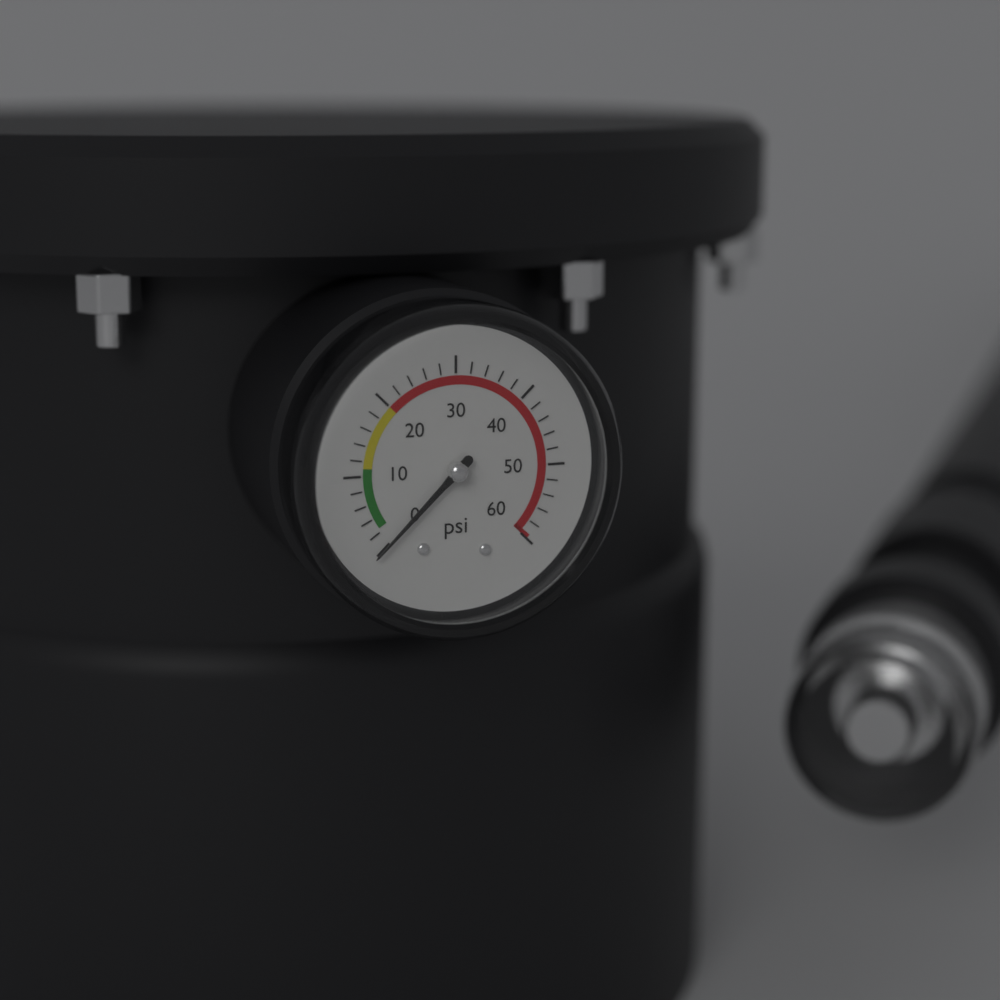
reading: 0 psi
